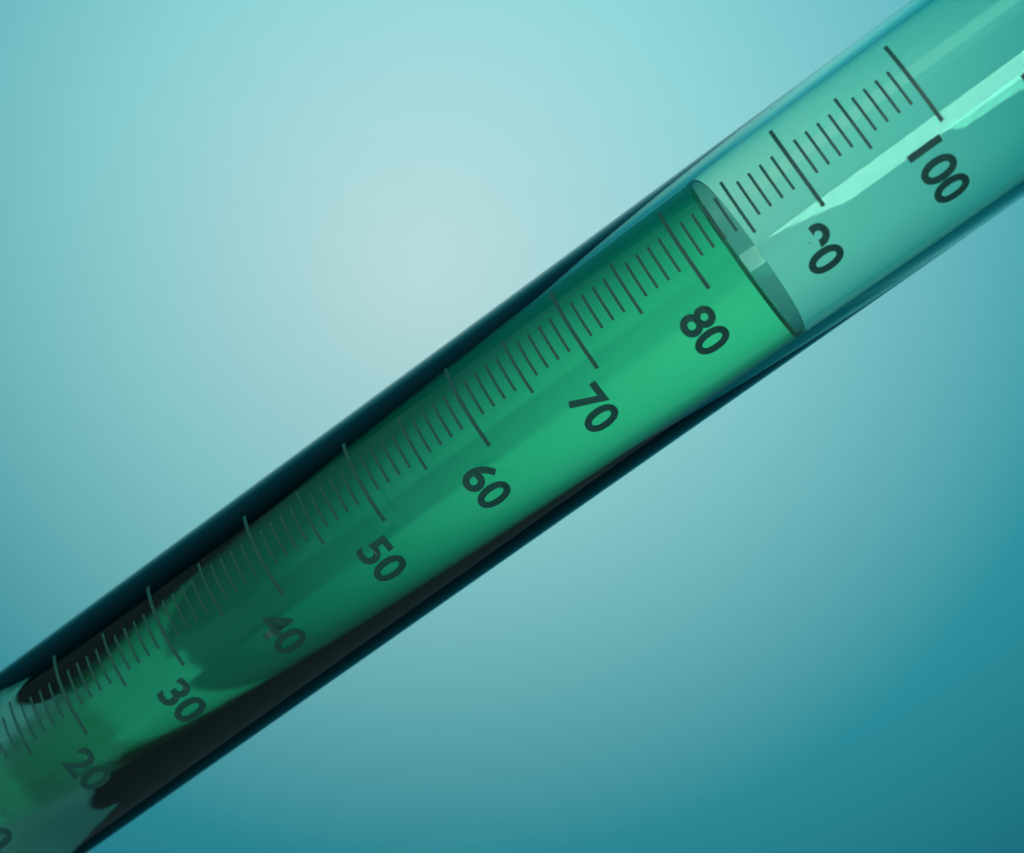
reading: 83 ml
